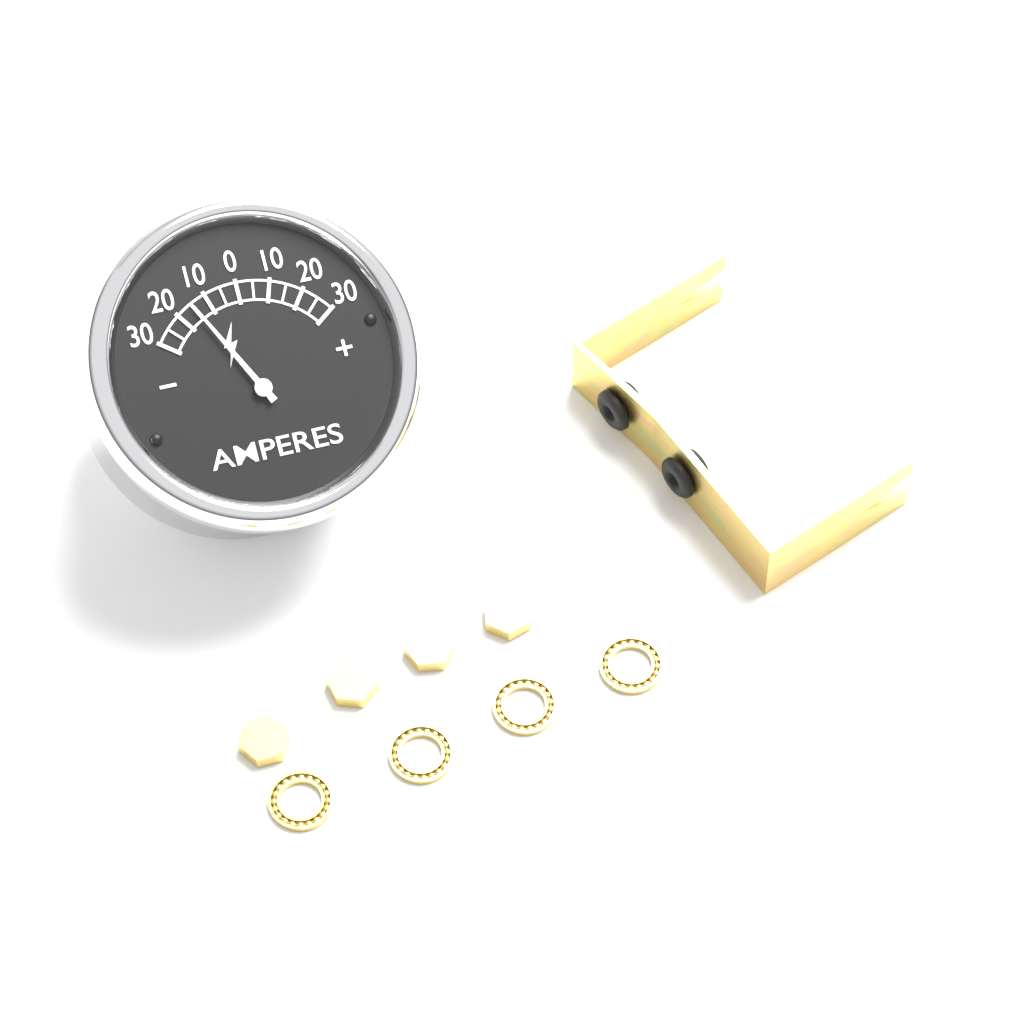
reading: -15 A
